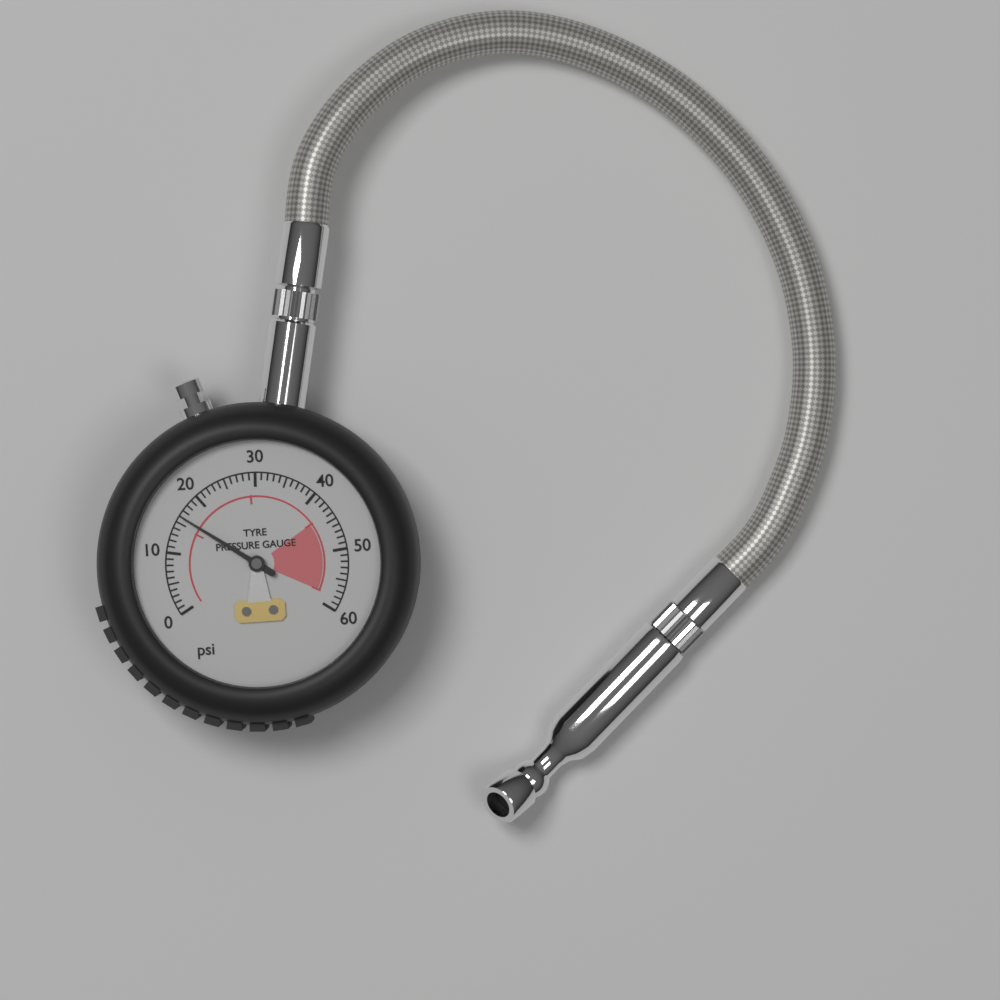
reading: 16 psi
